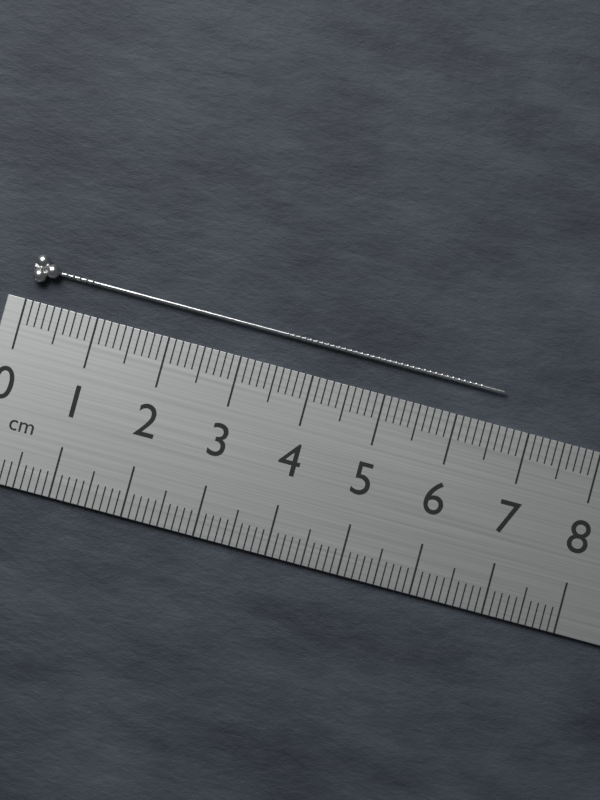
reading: 6.6 cm
